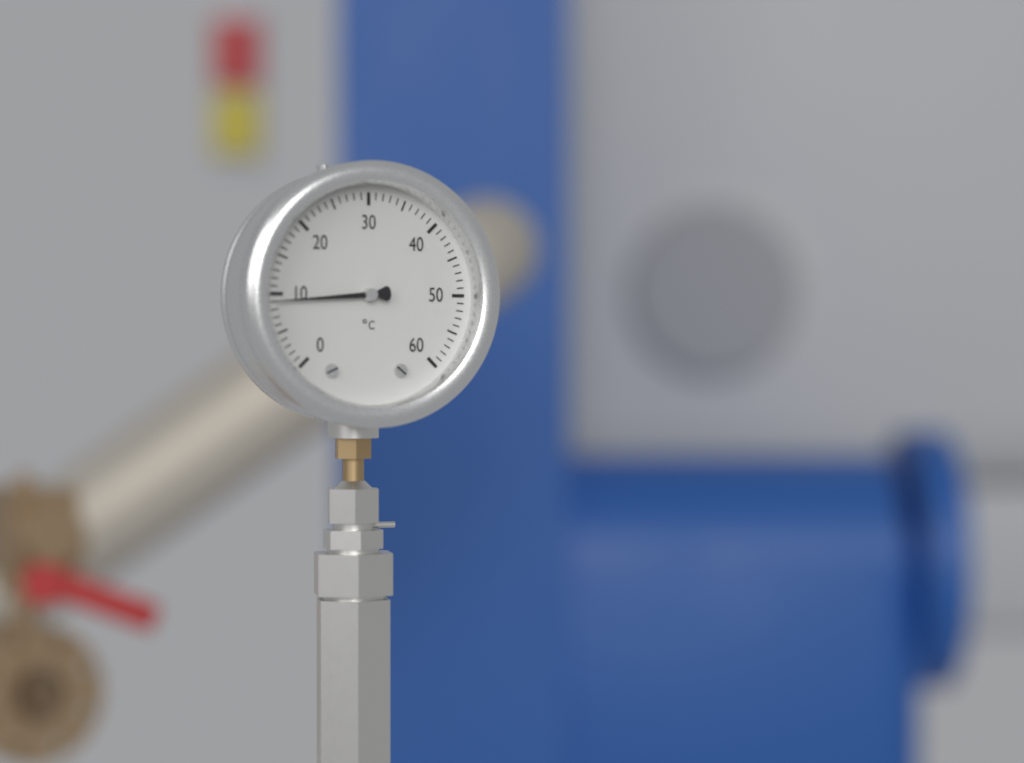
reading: 9 °C
